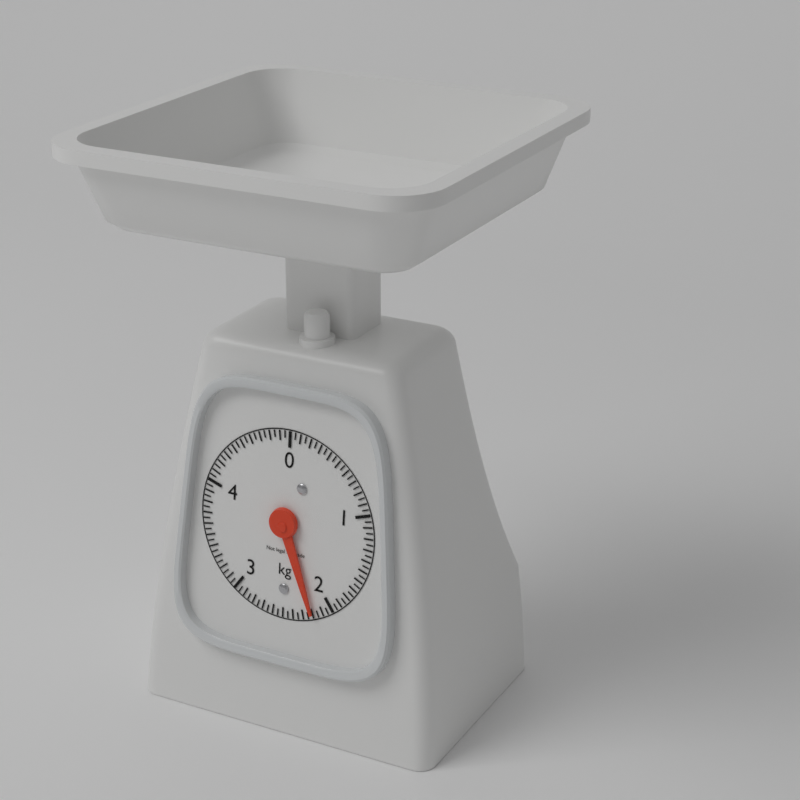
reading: 2.20 kg
